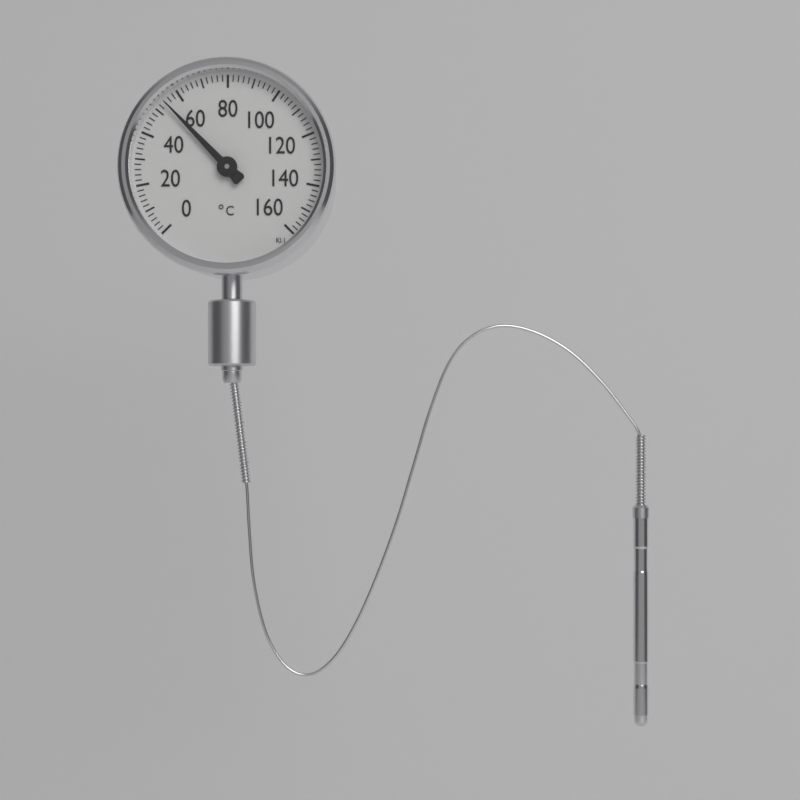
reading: 54 °C
